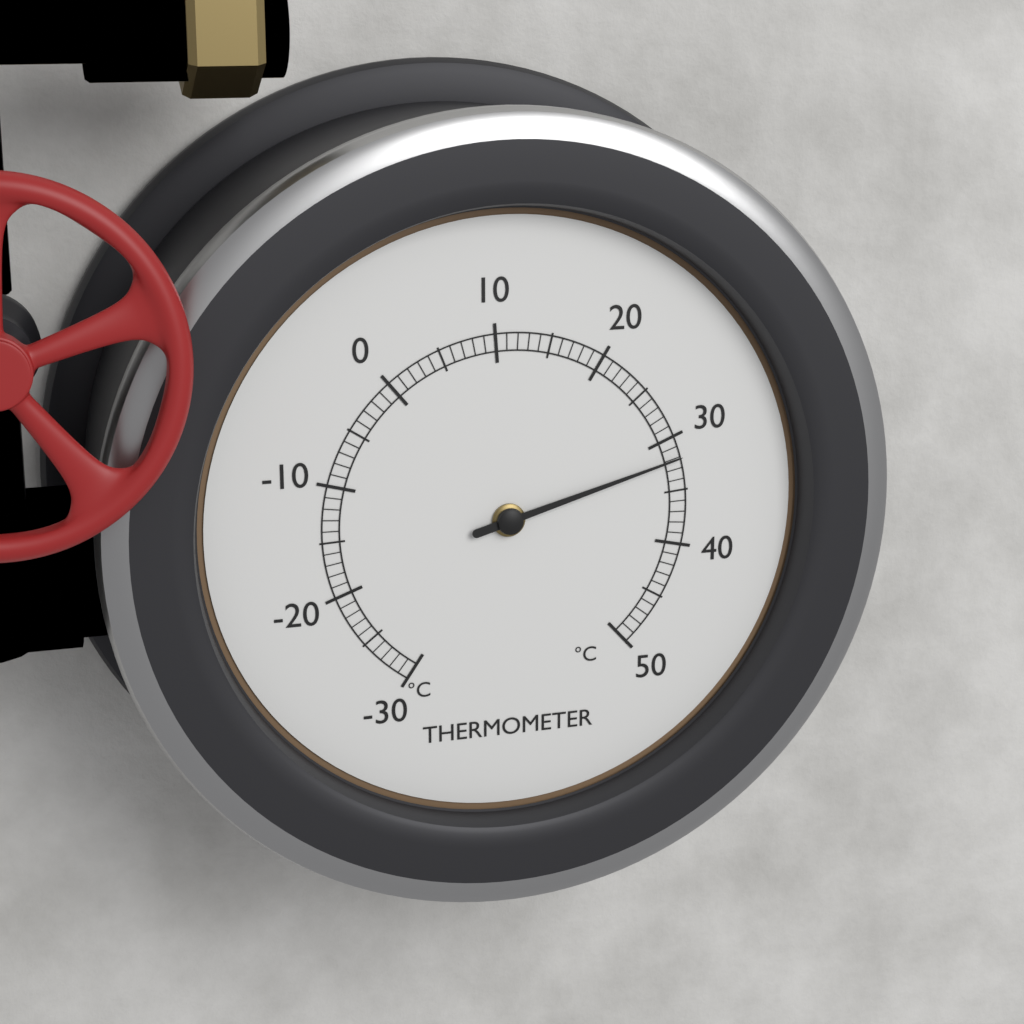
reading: 32 °C
